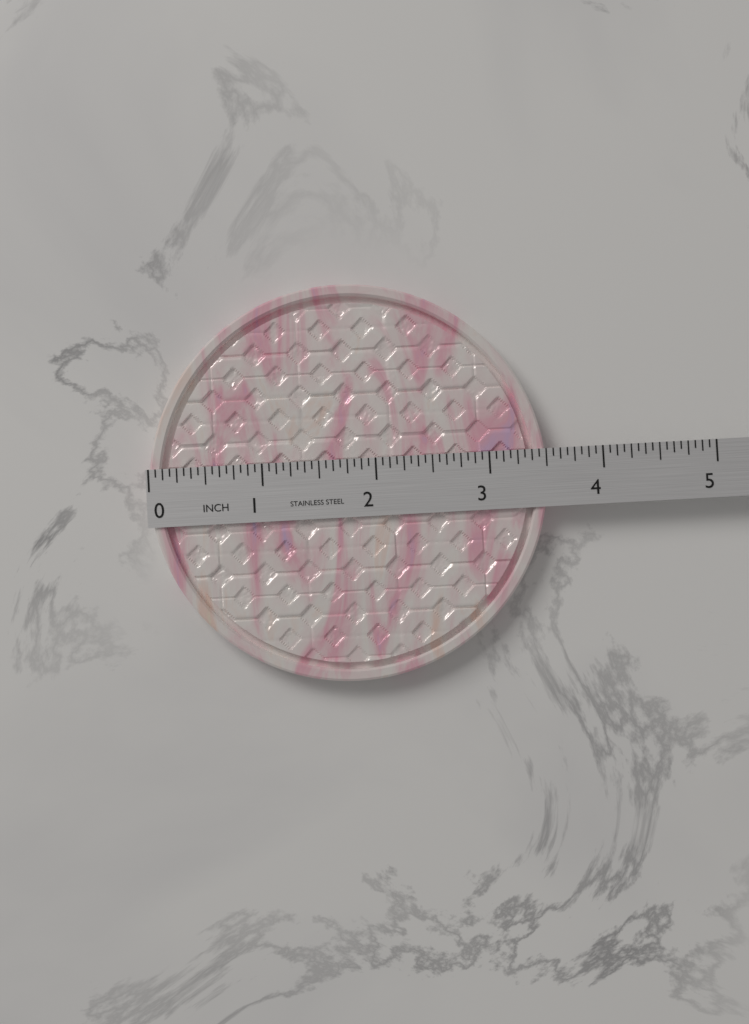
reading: 3.5000 in
